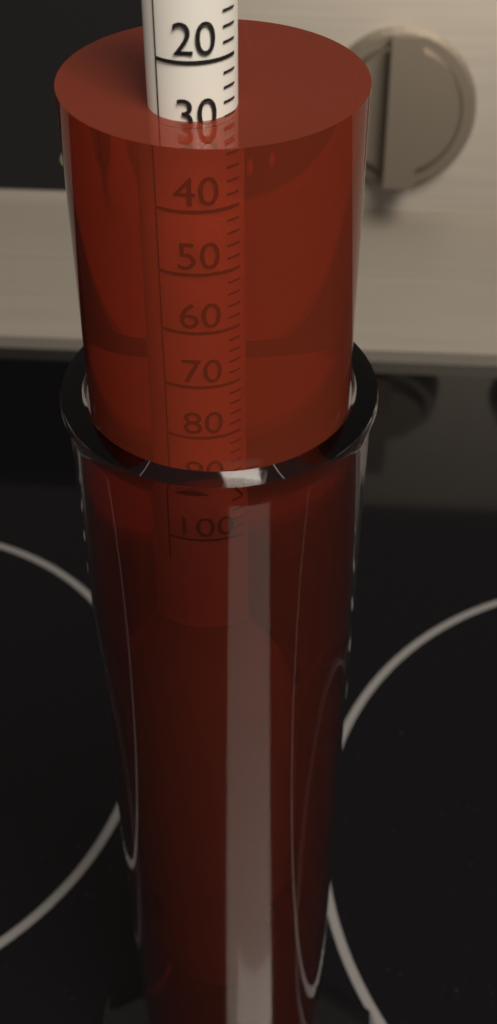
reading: 28 (no unit)
